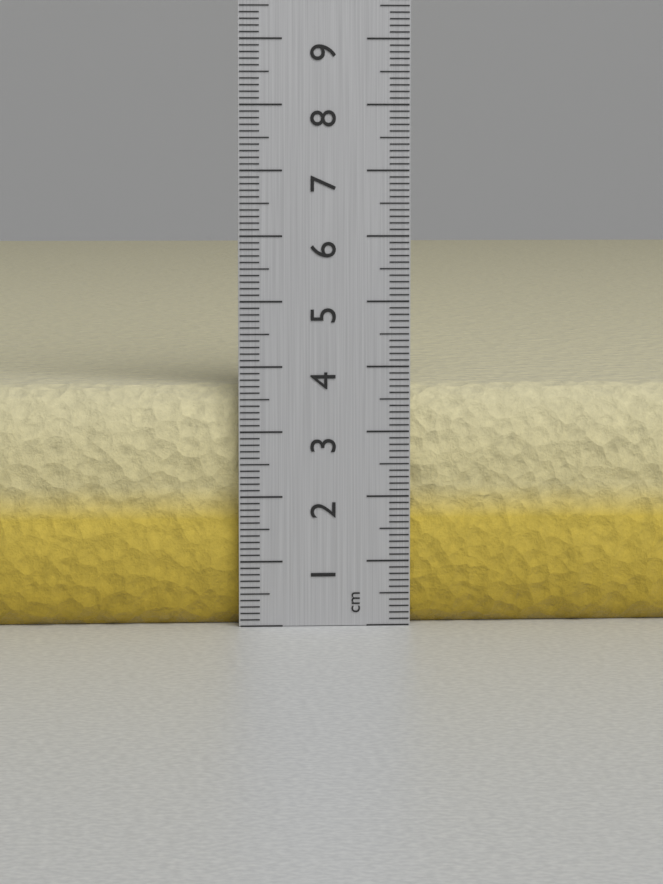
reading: 3.7 cm
